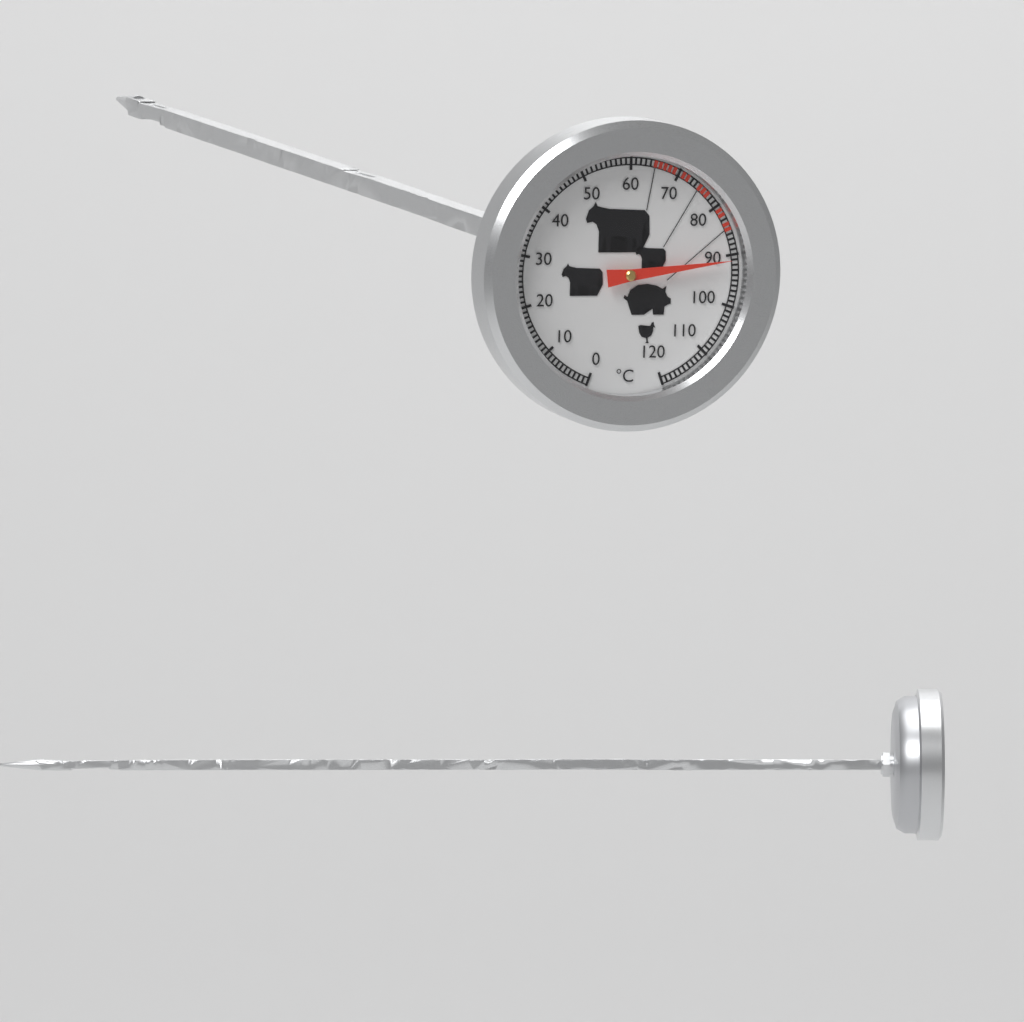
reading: 91 °C
